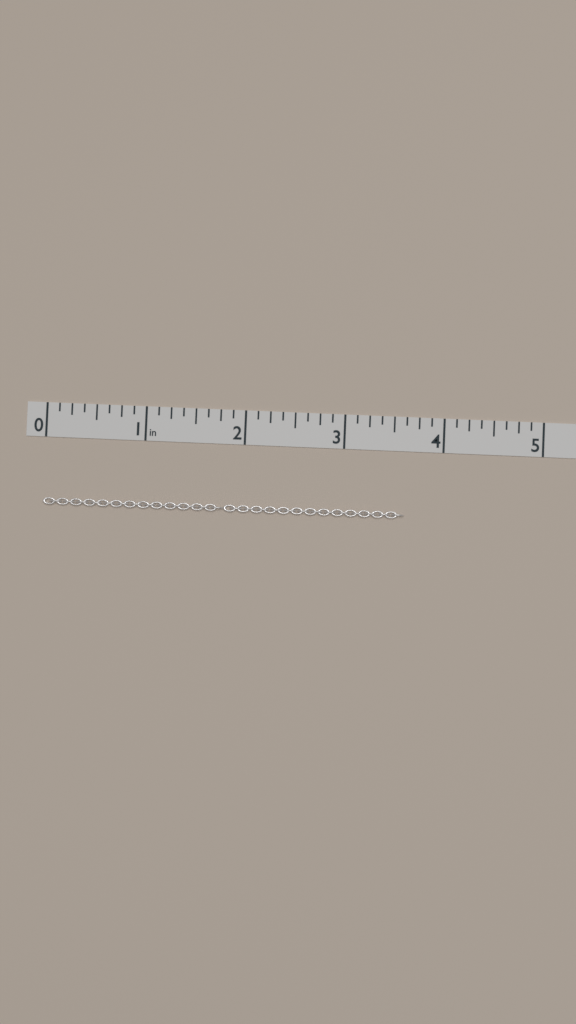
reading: 3.625 in
